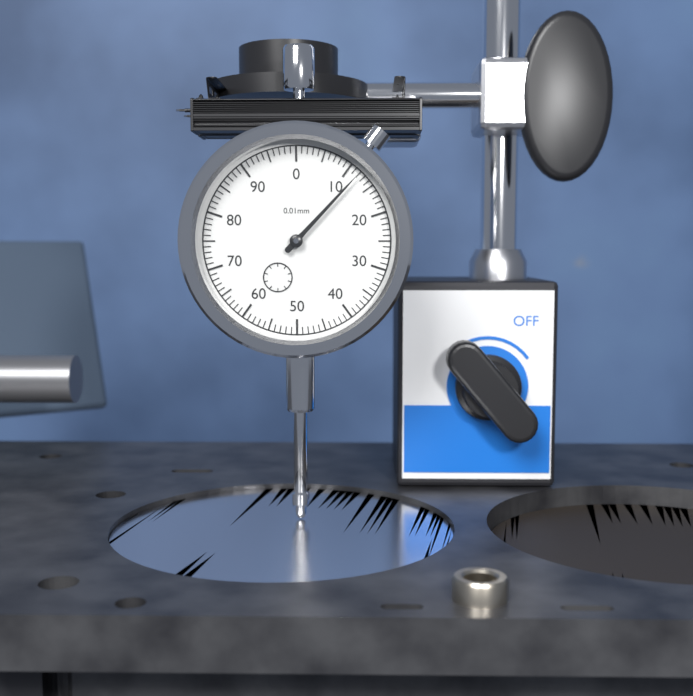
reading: 12 0.01mm
